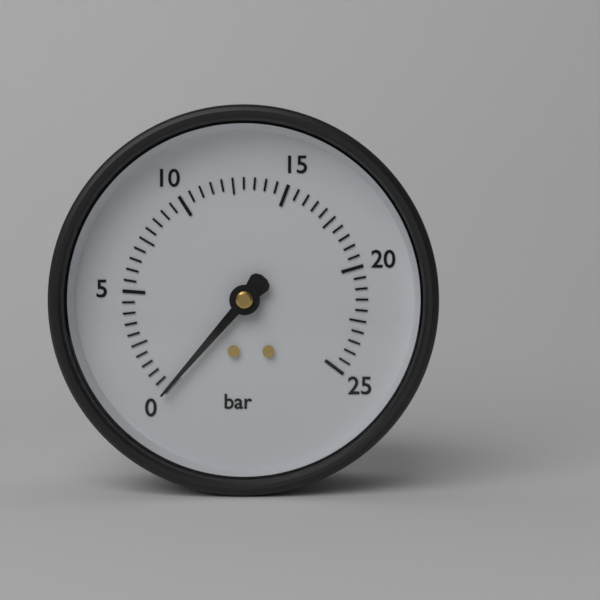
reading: 0.0 bar
